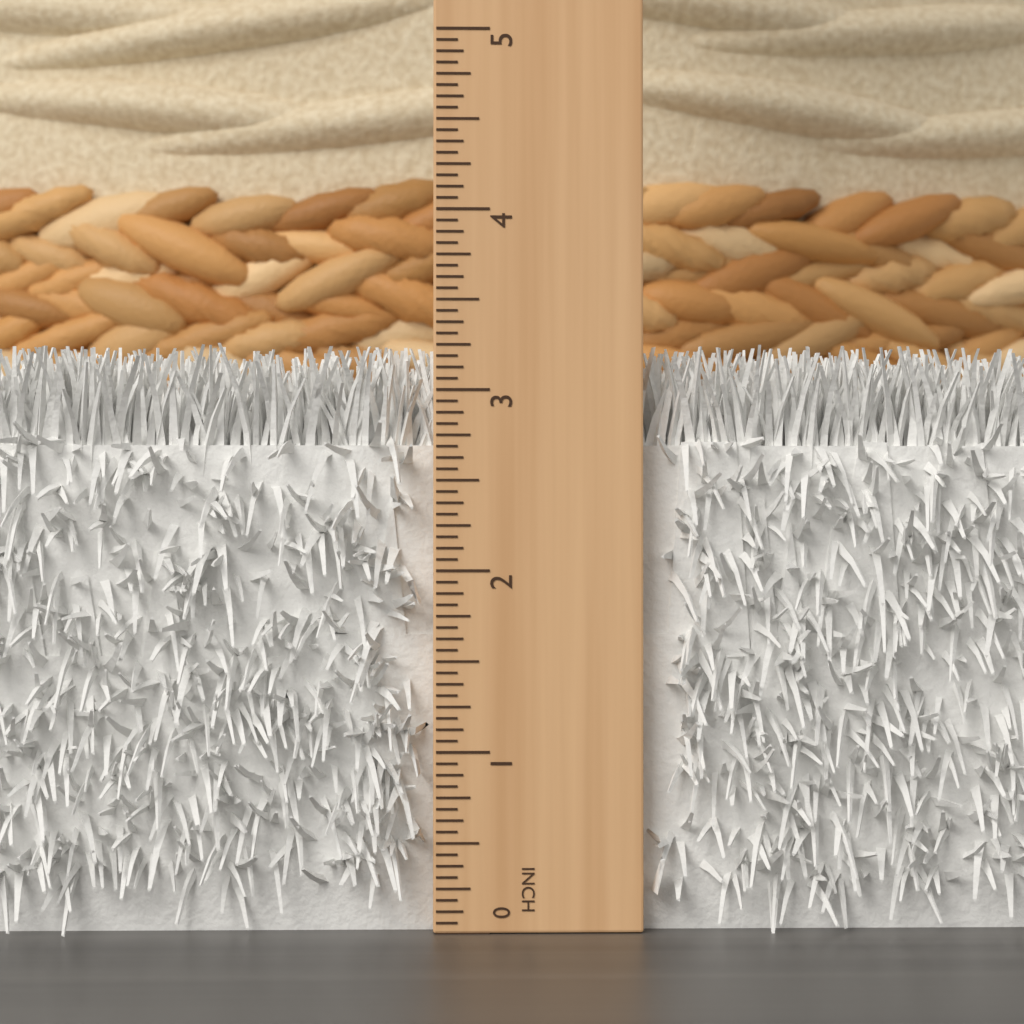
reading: 3.2500 in
